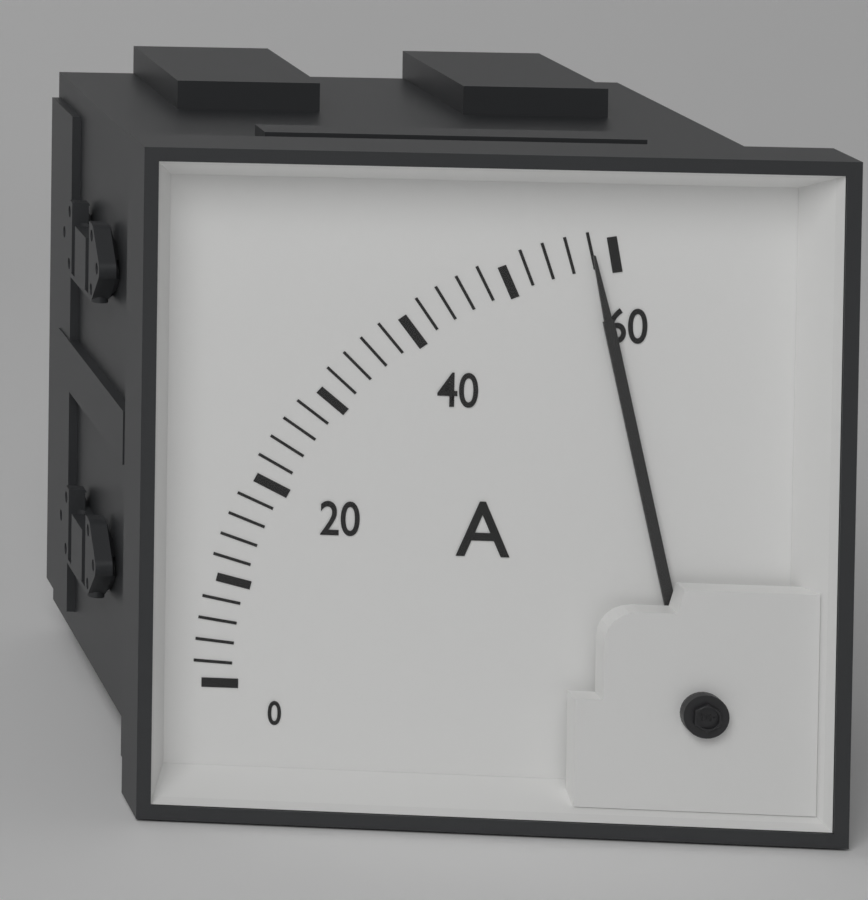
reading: 58 A
